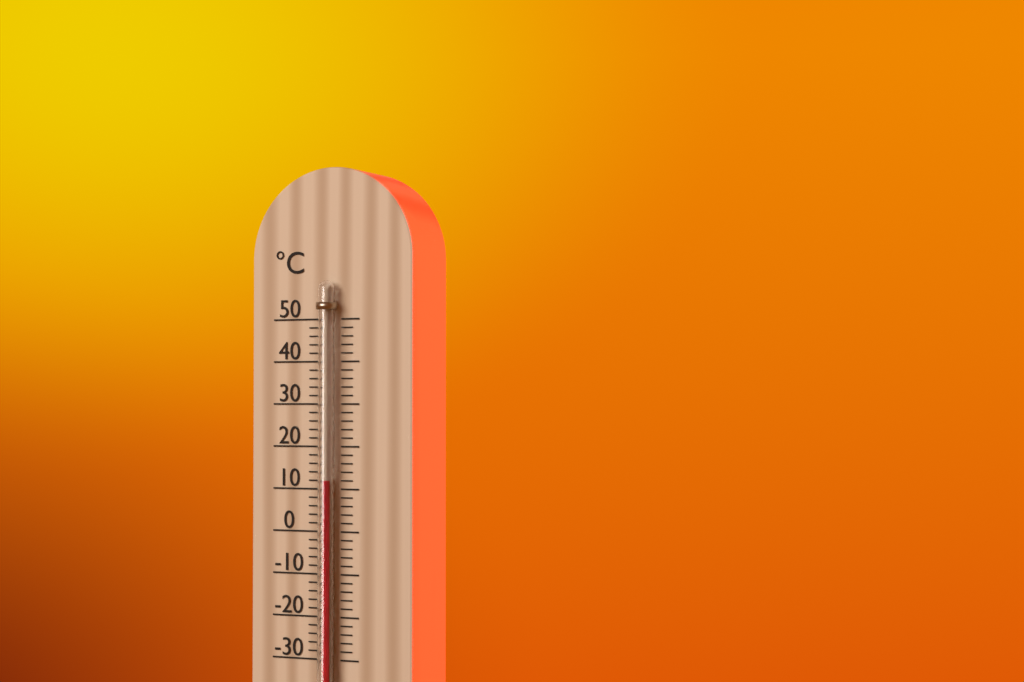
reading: 12 °C
